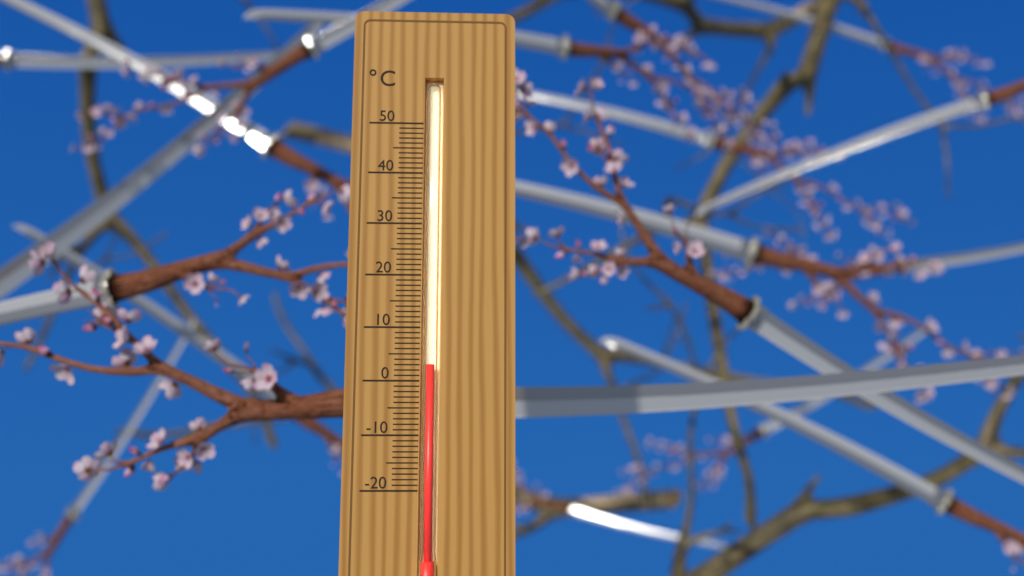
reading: 3 °C
